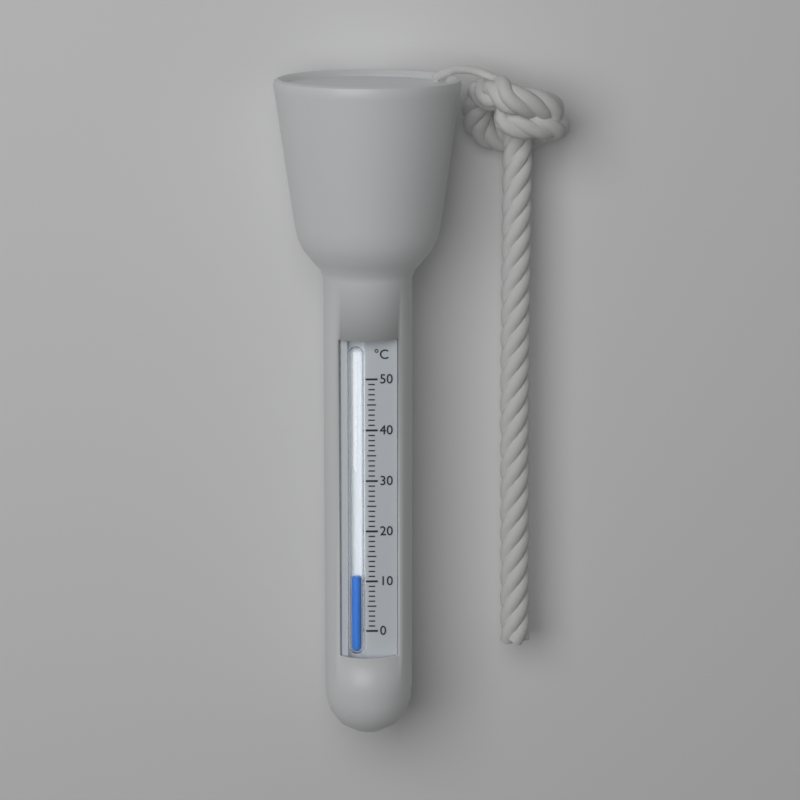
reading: 11 °C
